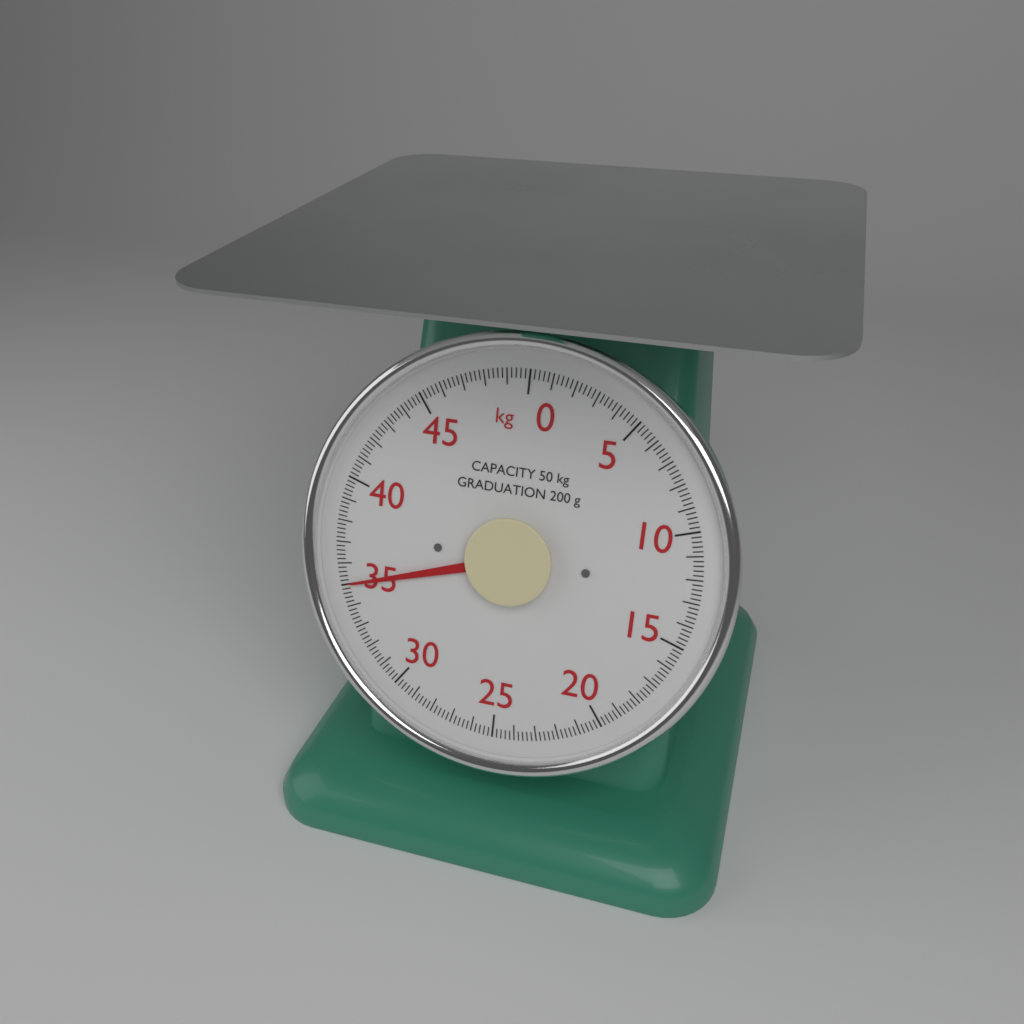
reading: 35.0 kg
